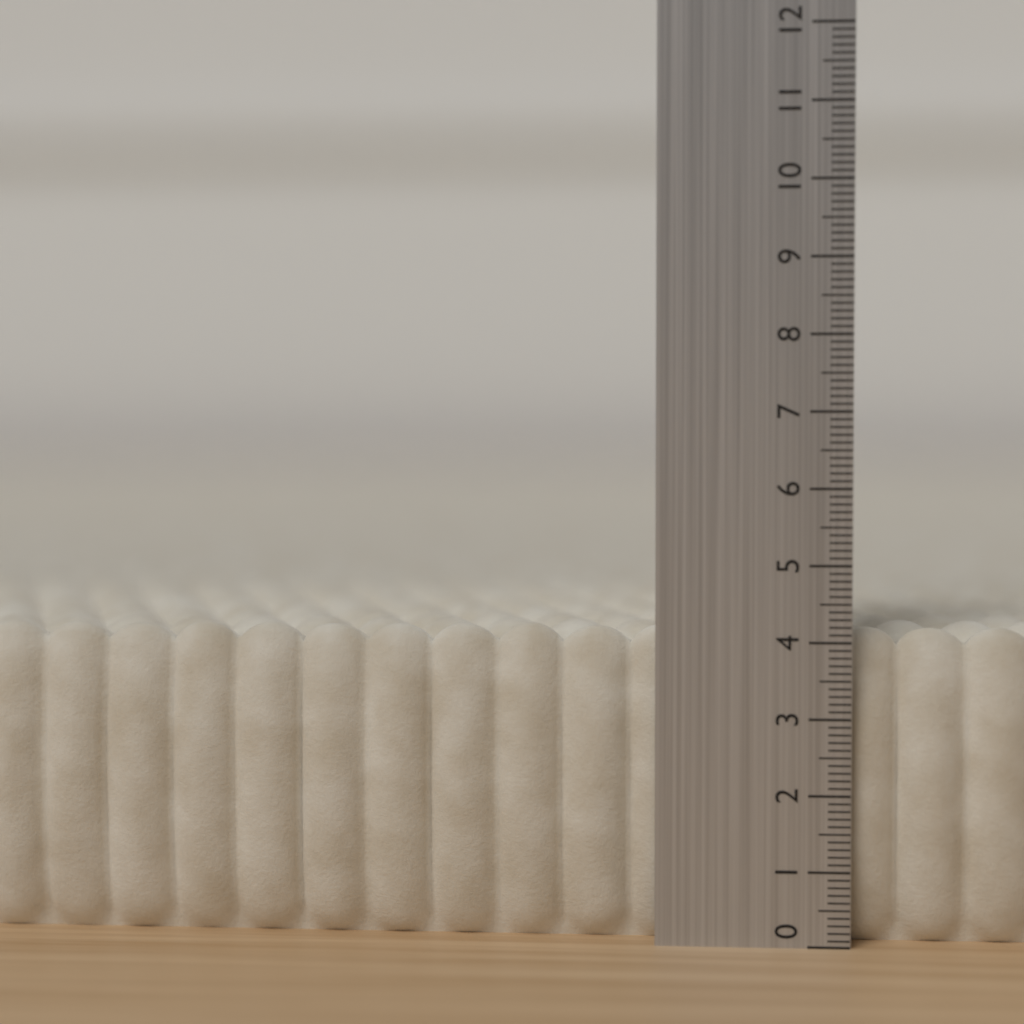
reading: 4.2 (no unit)
